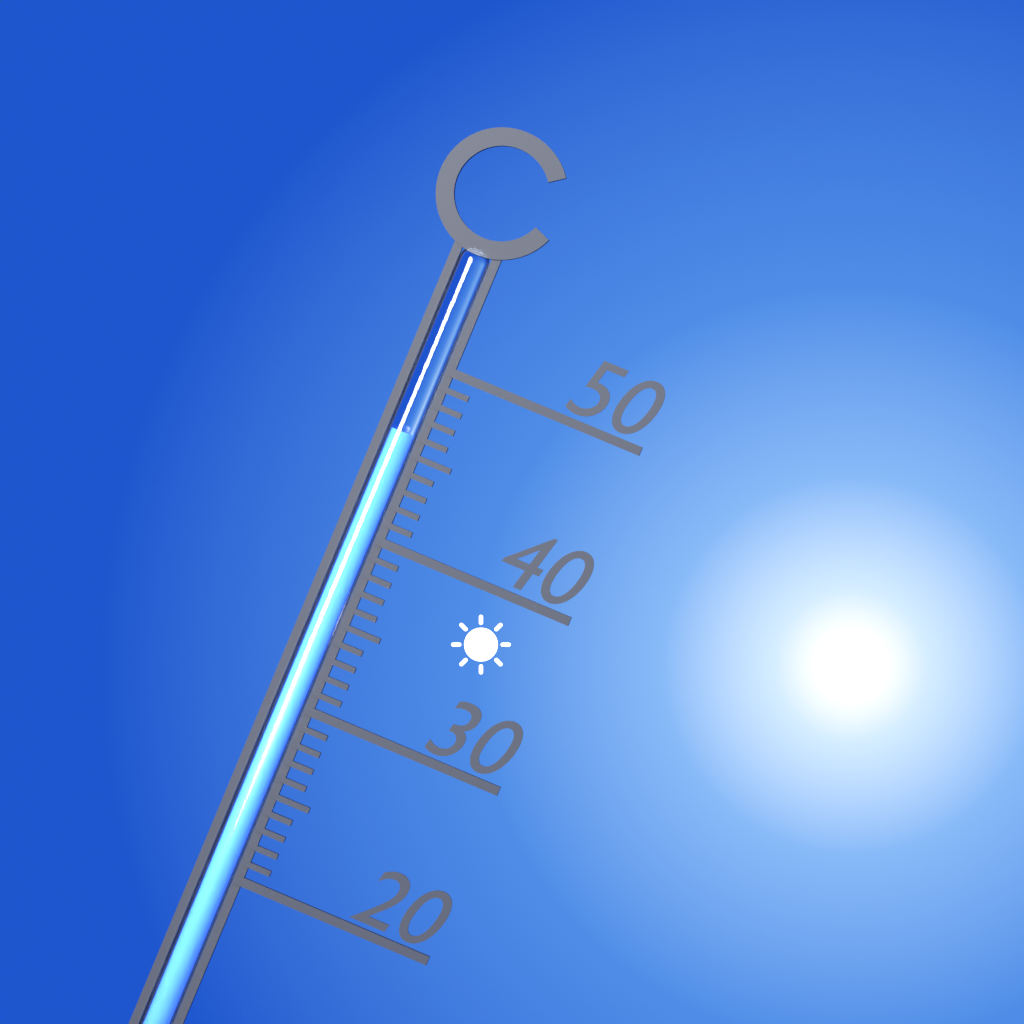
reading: 46 °C
